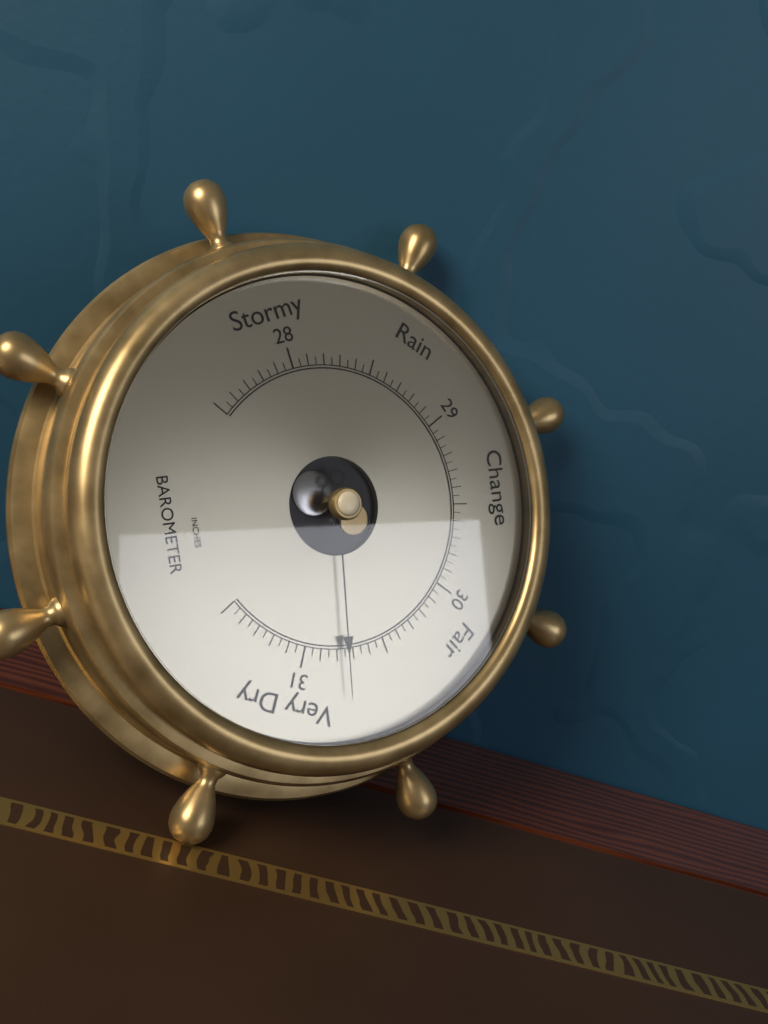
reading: 30.75 inHg
